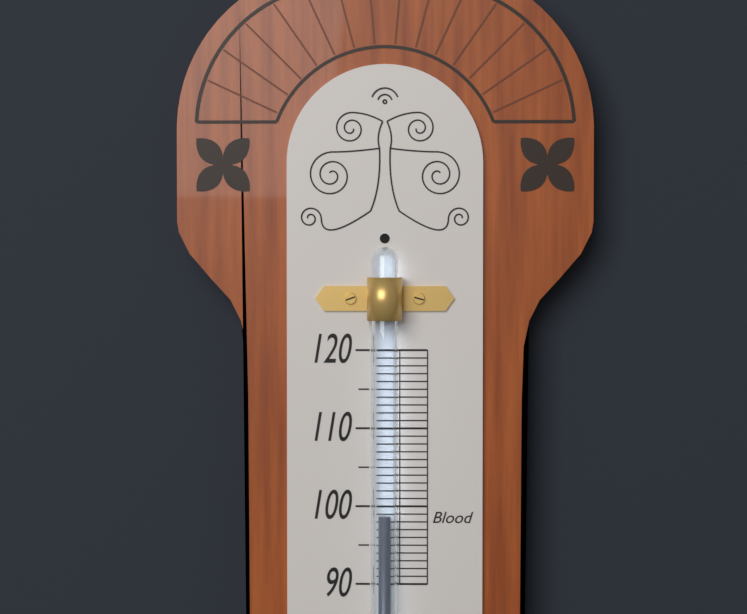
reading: 99 (no unit)
